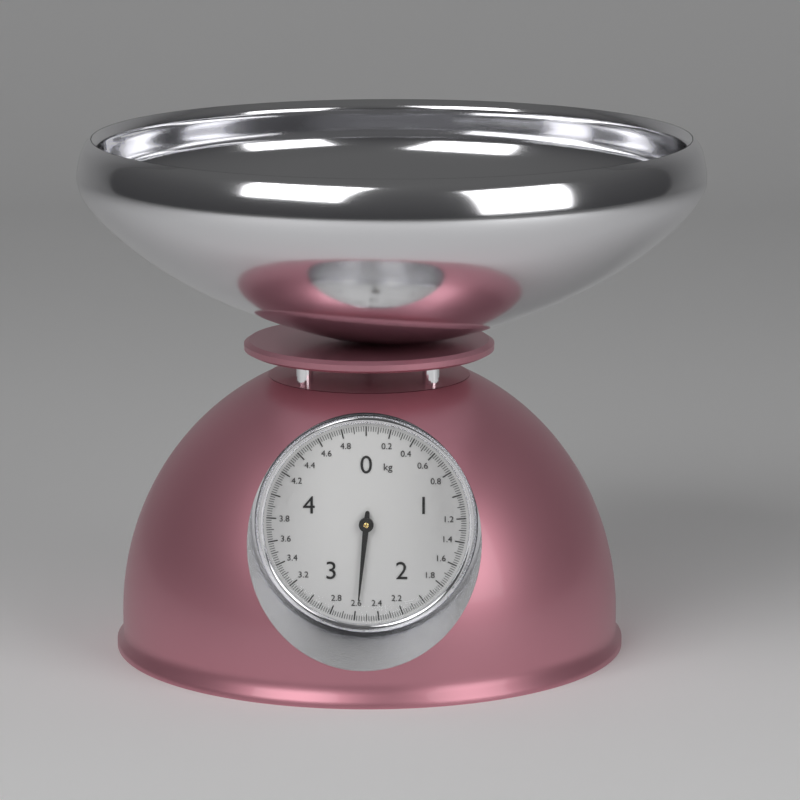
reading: 2.58 kg
